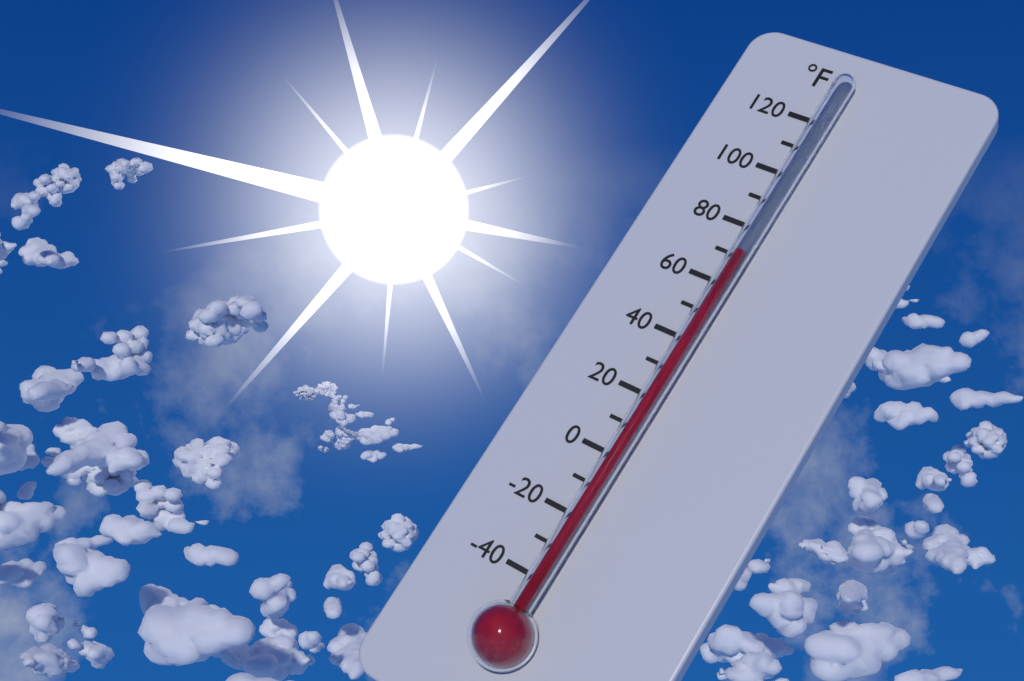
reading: 70 °F
